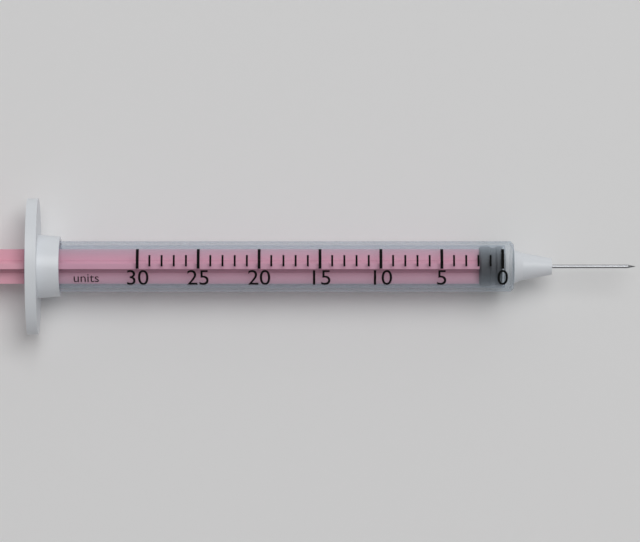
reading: 0 units
